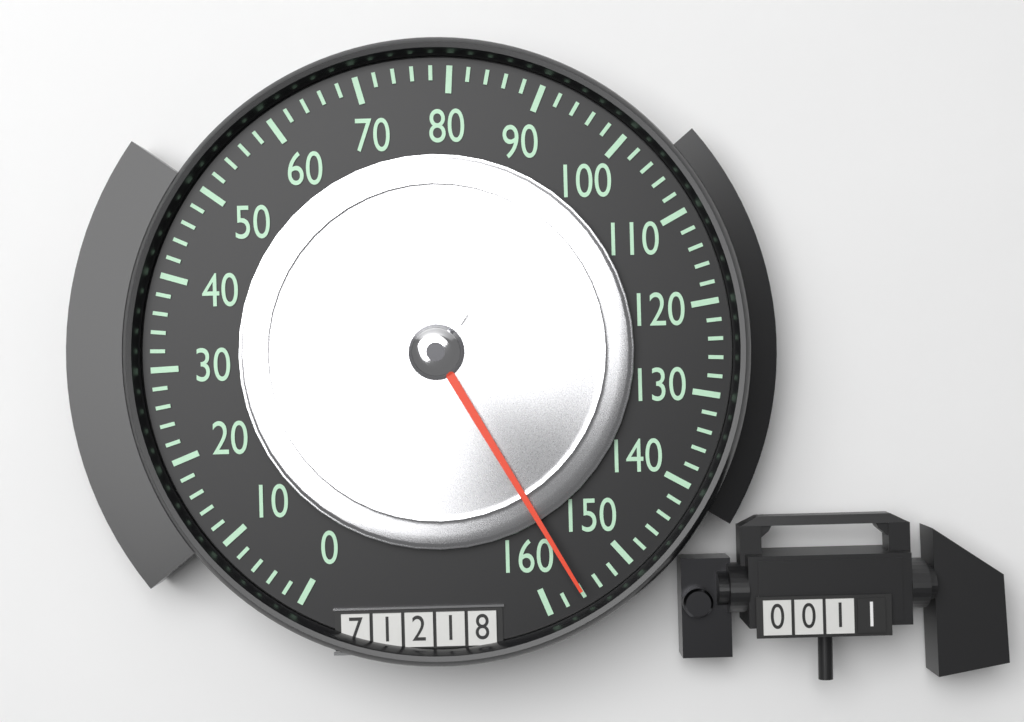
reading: 156 (no unit)
